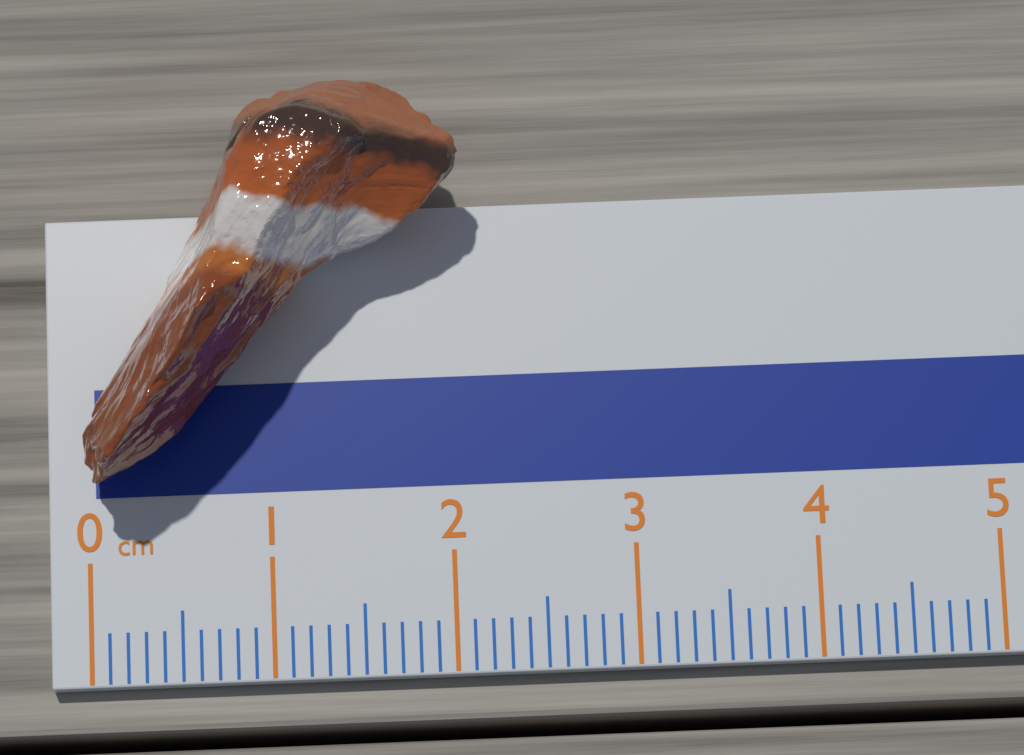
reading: 2.1 cm
